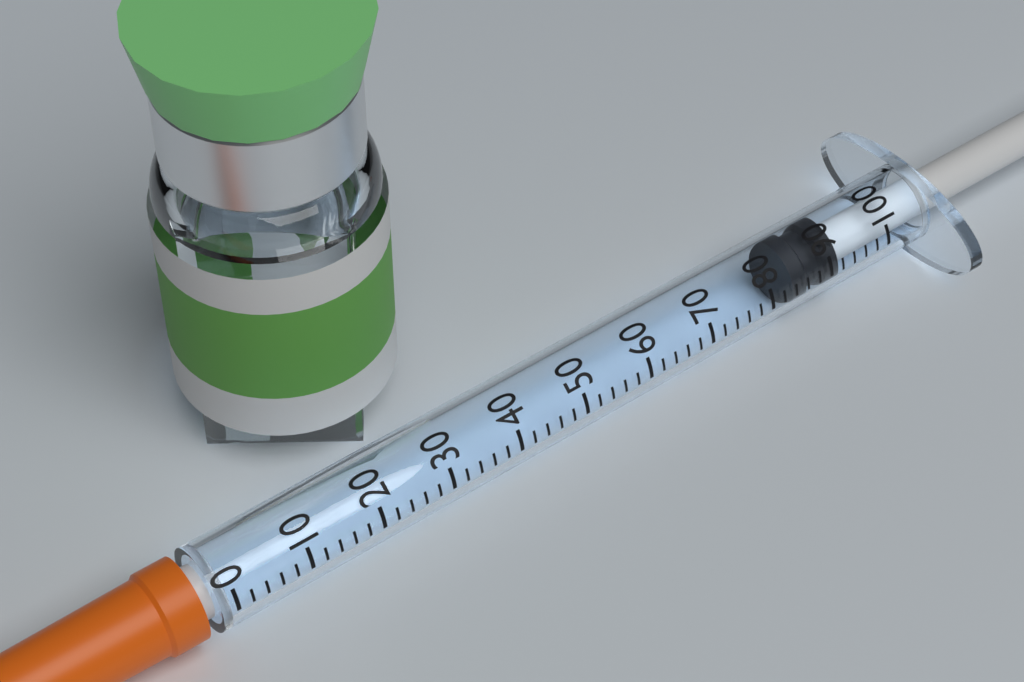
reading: 84 (no unit)
